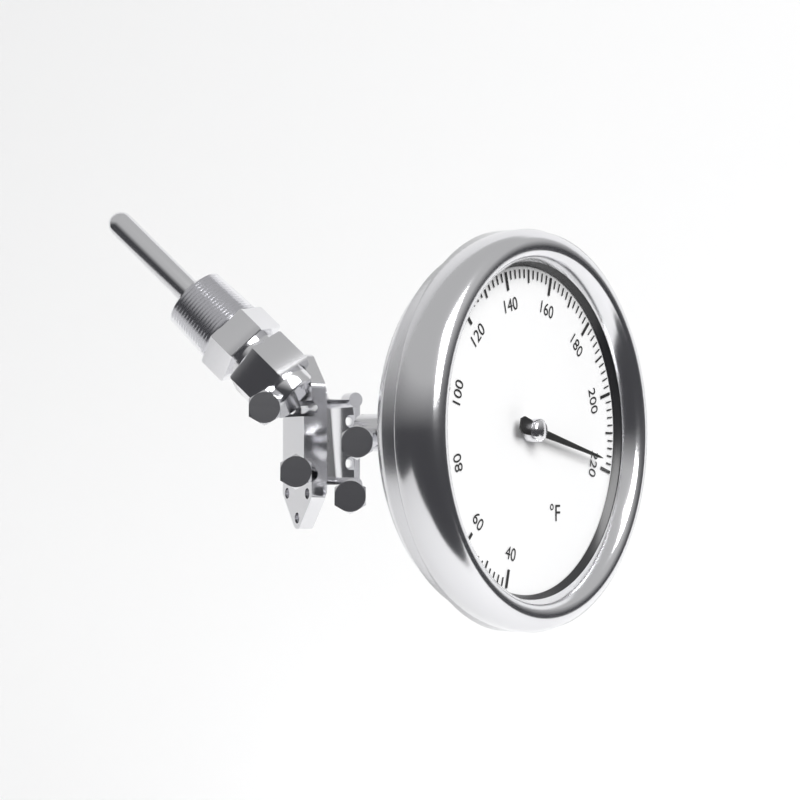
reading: 218 °F
